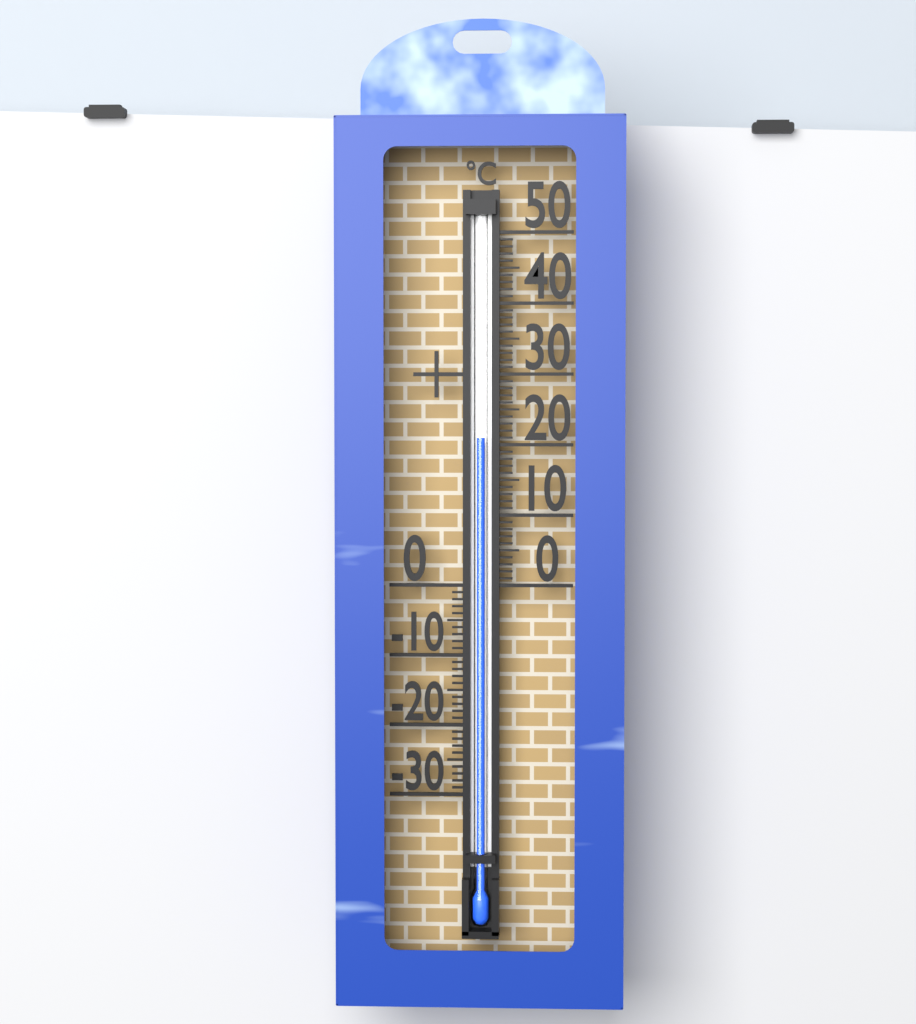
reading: 21 °C
